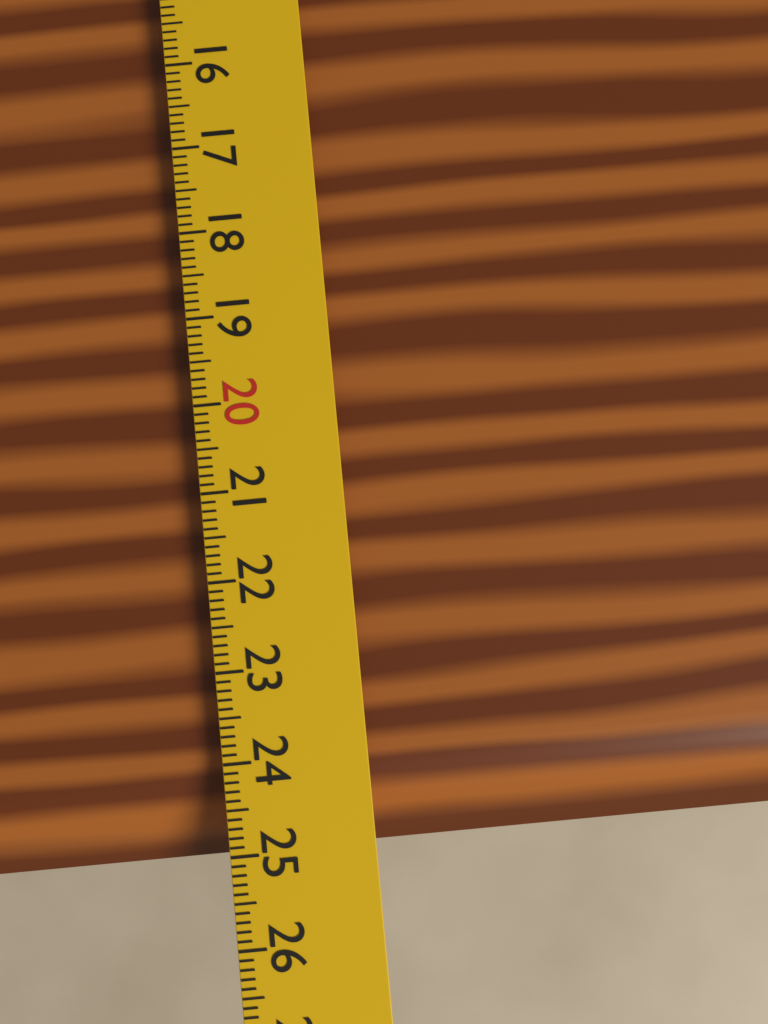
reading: 25.1 cm
